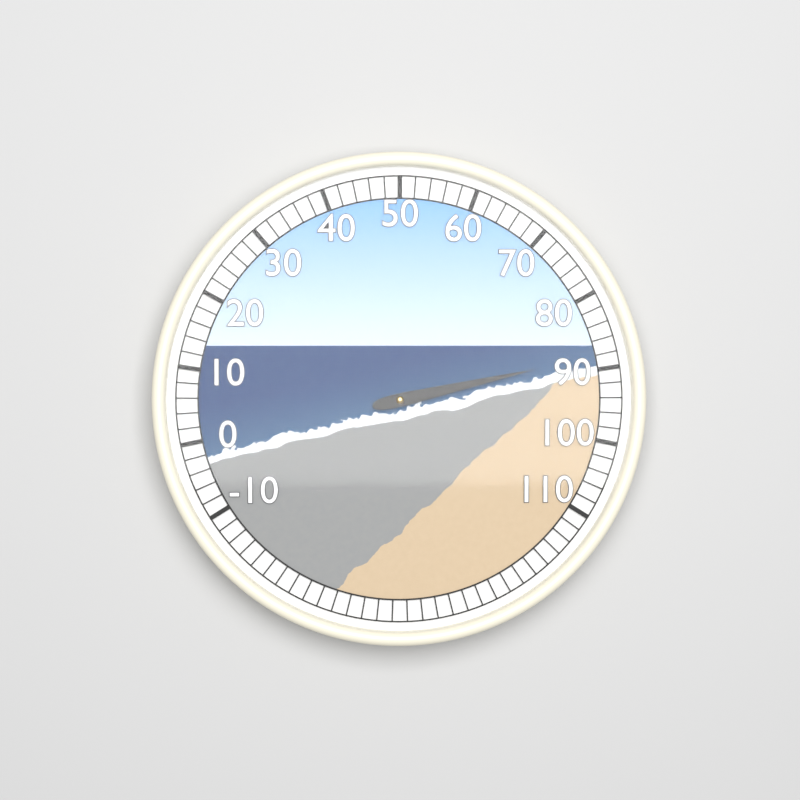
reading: 88 (no unit)
